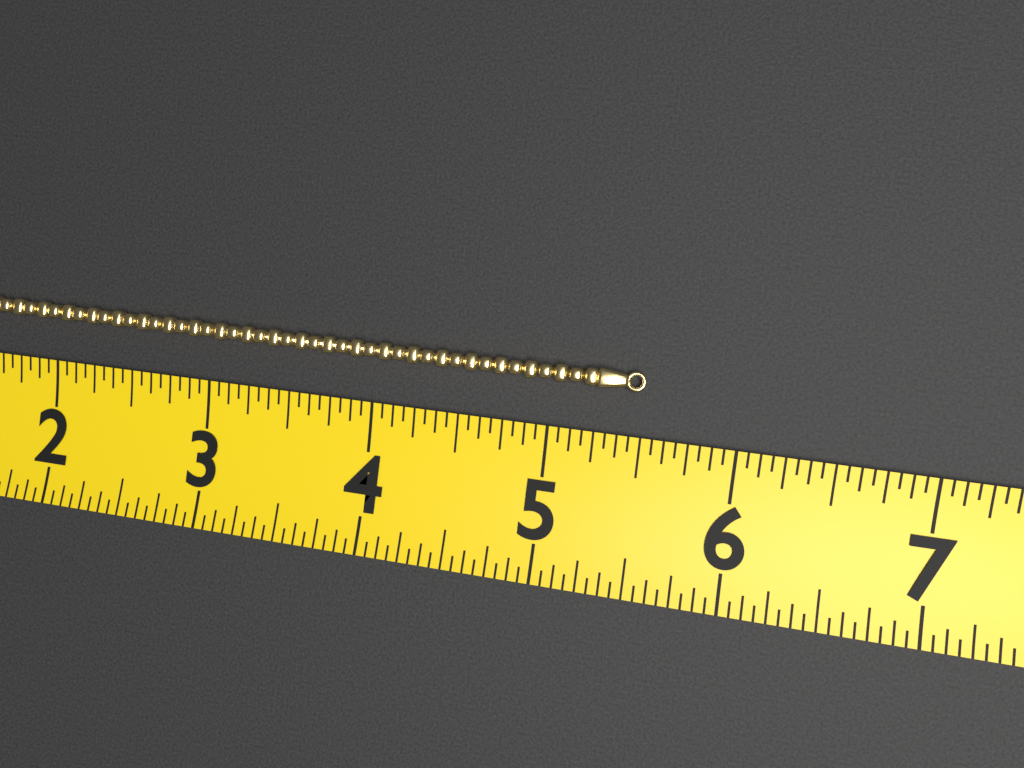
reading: 5.5000 (no unit)
